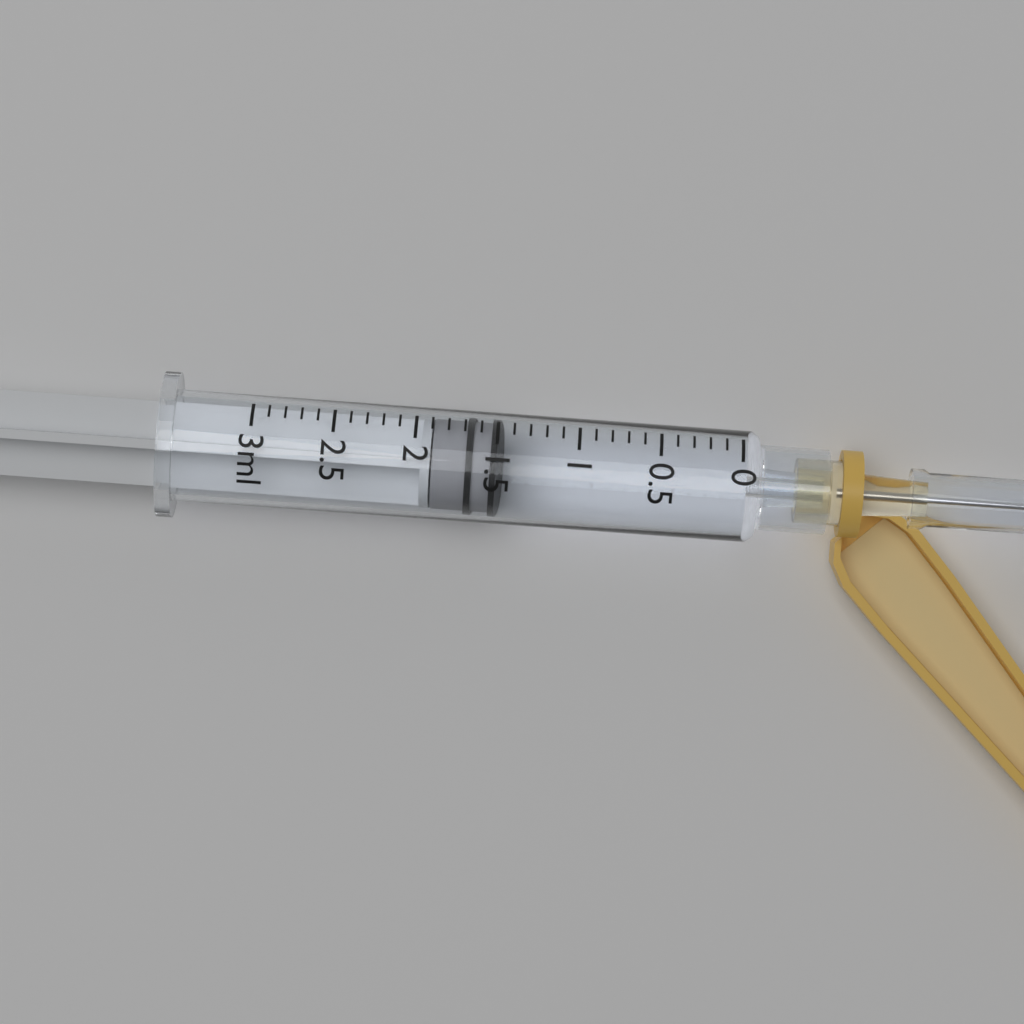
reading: 1.5 ml
